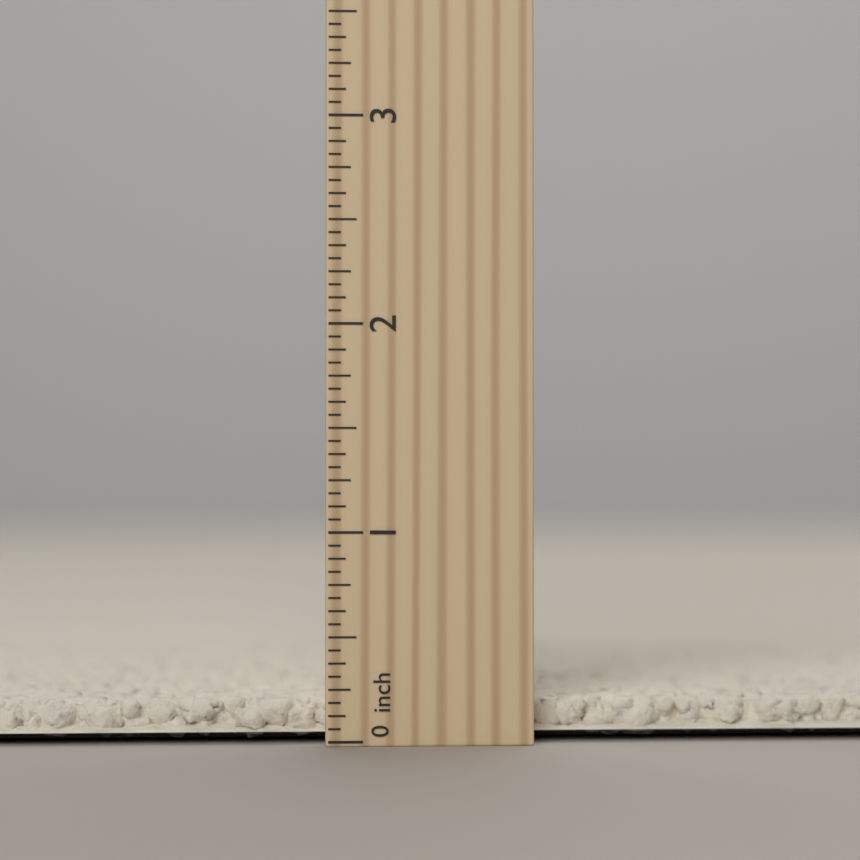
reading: 0.1875 inch
